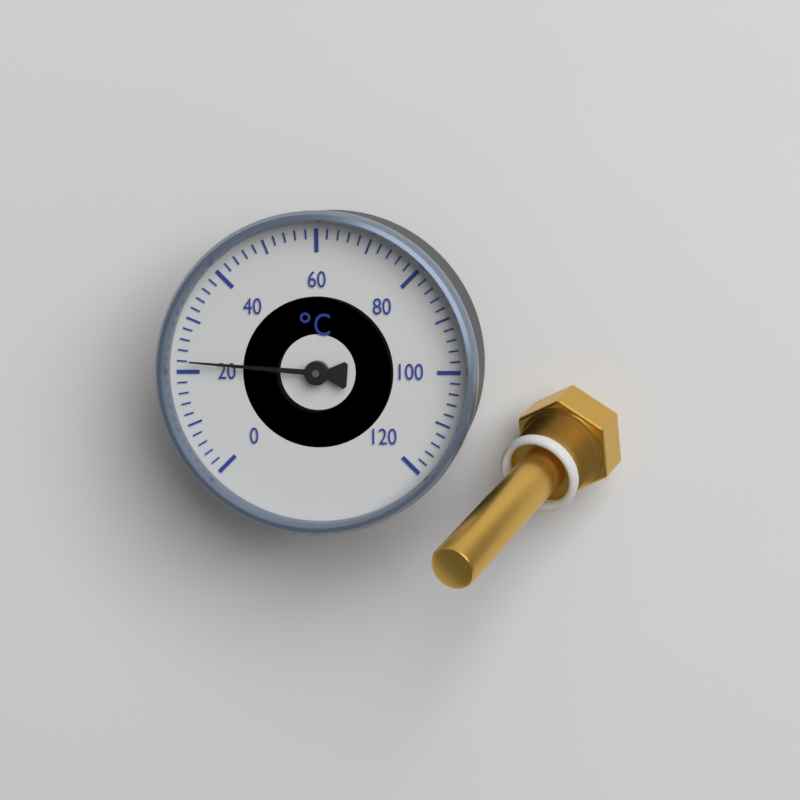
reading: 22 °C
